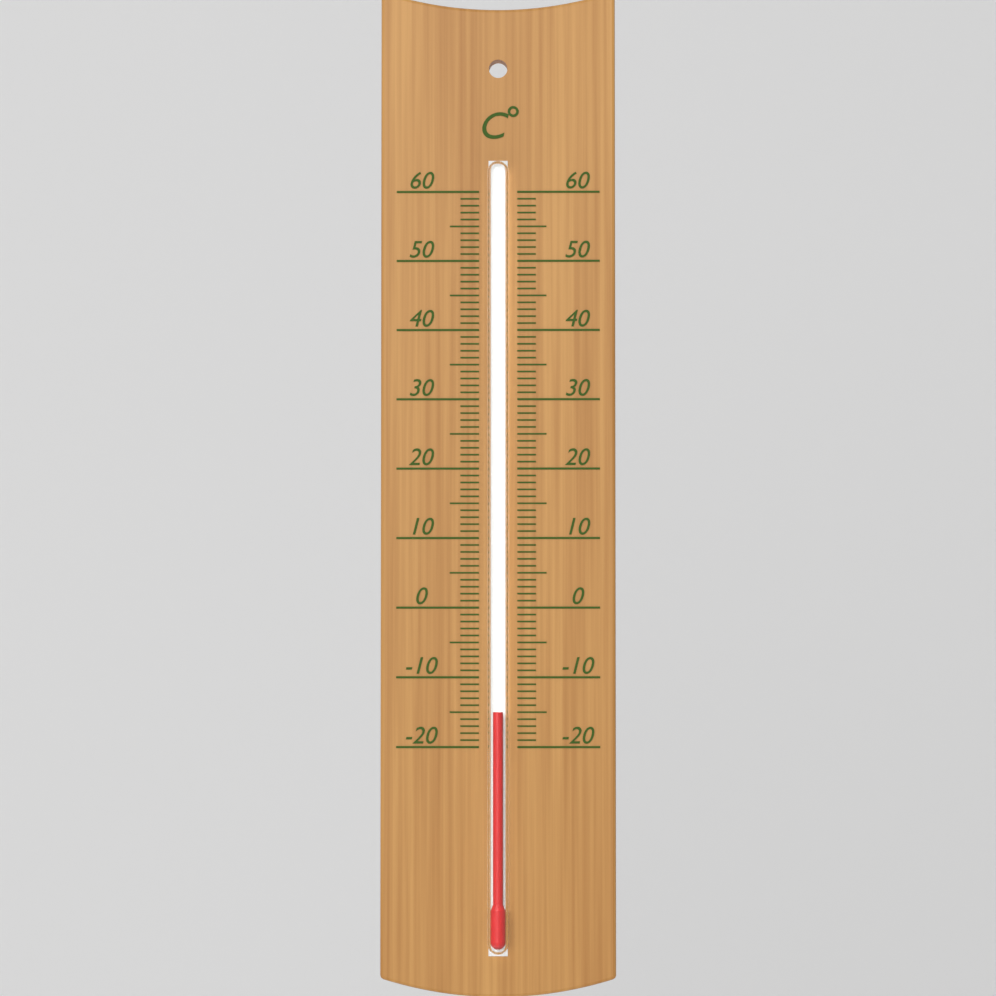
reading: -15 °C
